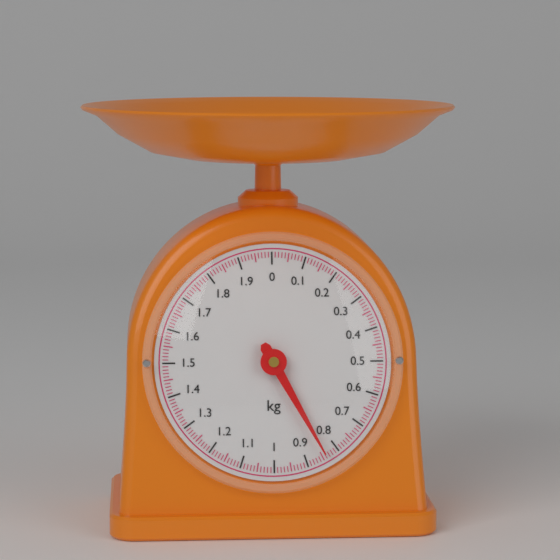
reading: 0.84 kg
